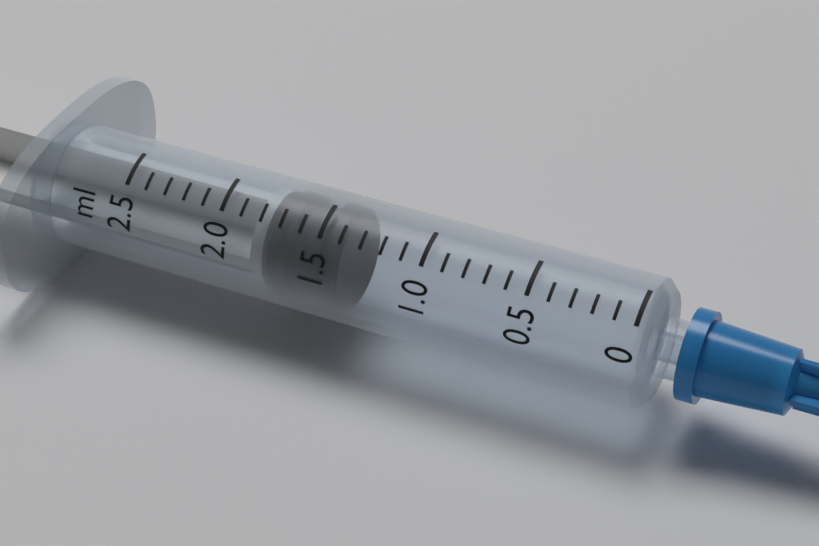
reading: 1.4 ml
